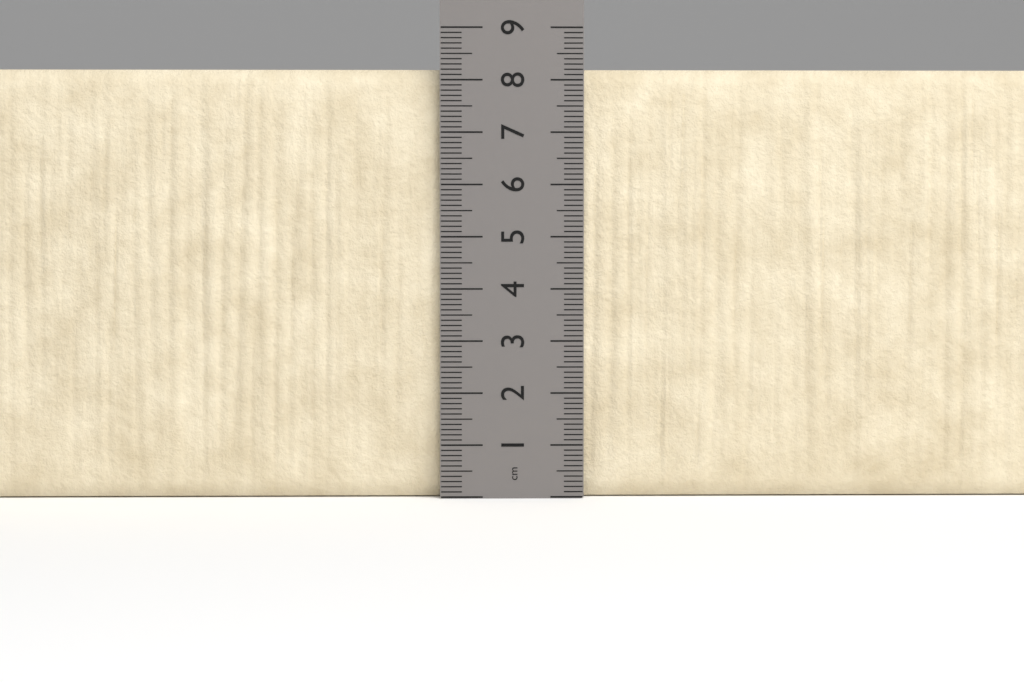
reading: 8.2 cm
